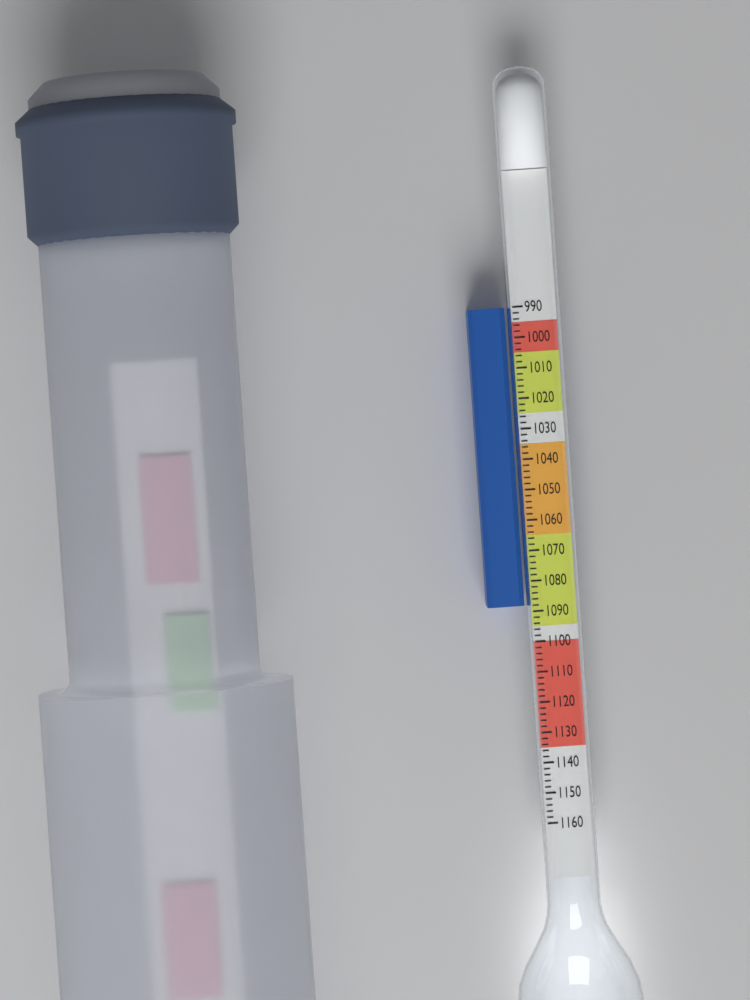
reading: 1088 (no unit)
